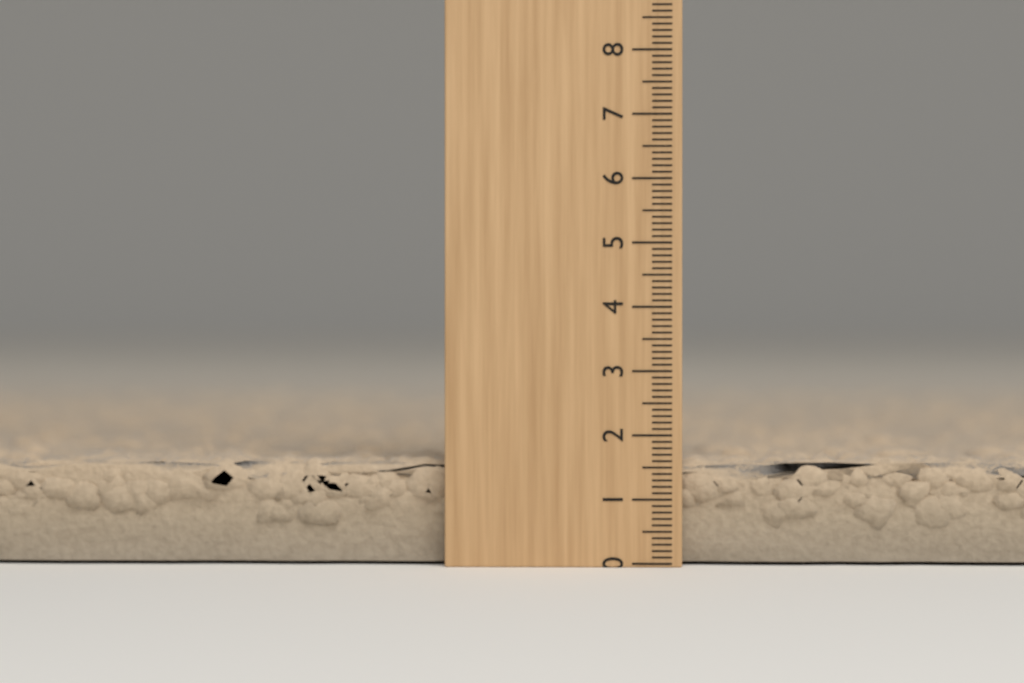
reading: 1.7 (no unit)
